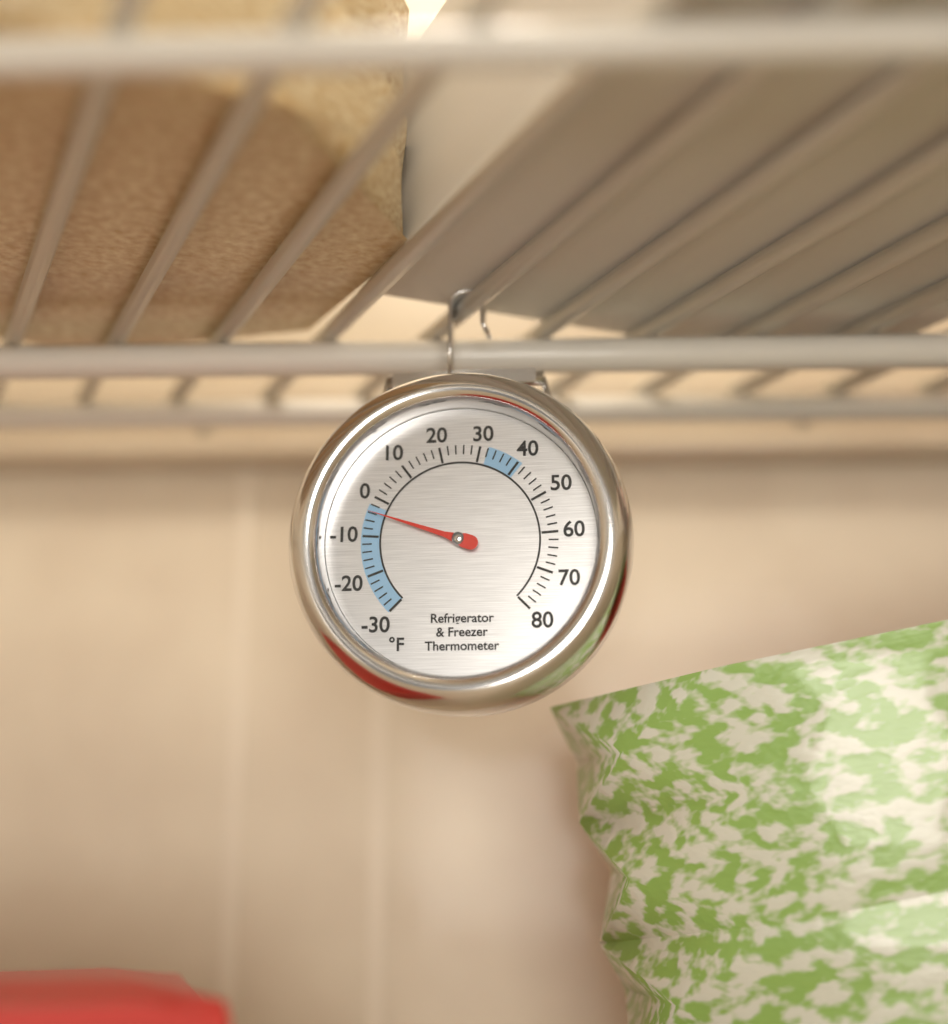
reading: -4 °F
